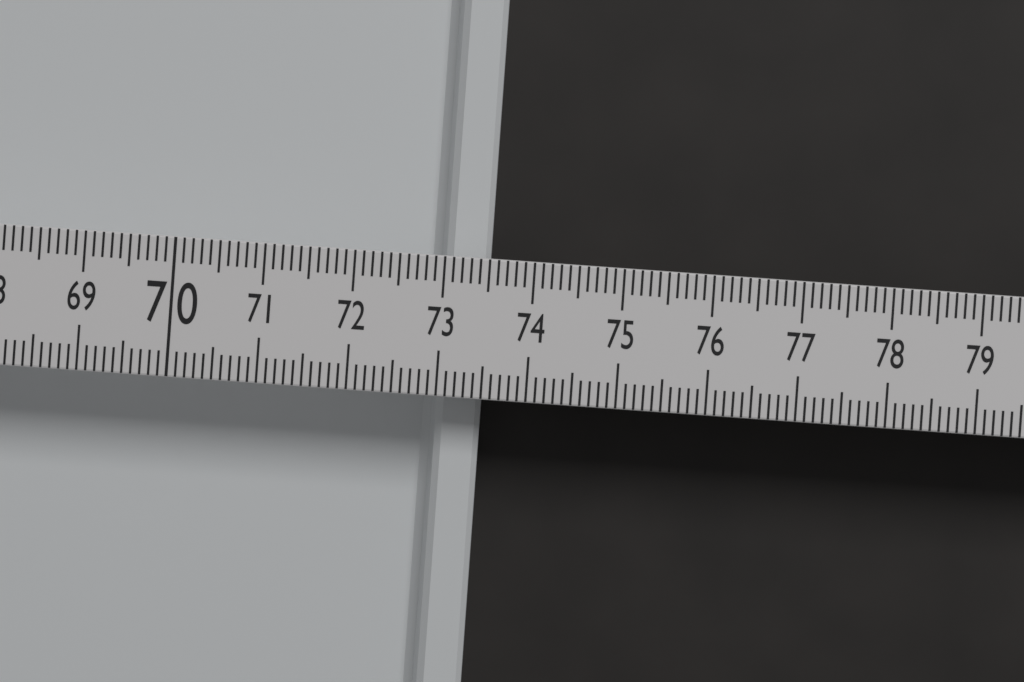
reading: 73.5 (no unit)
